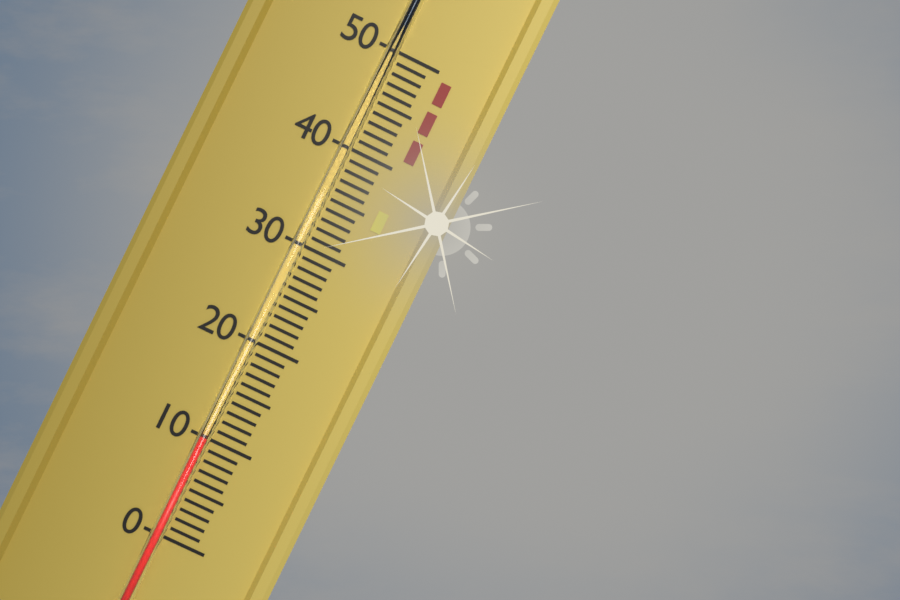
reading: 10 (no unit)
